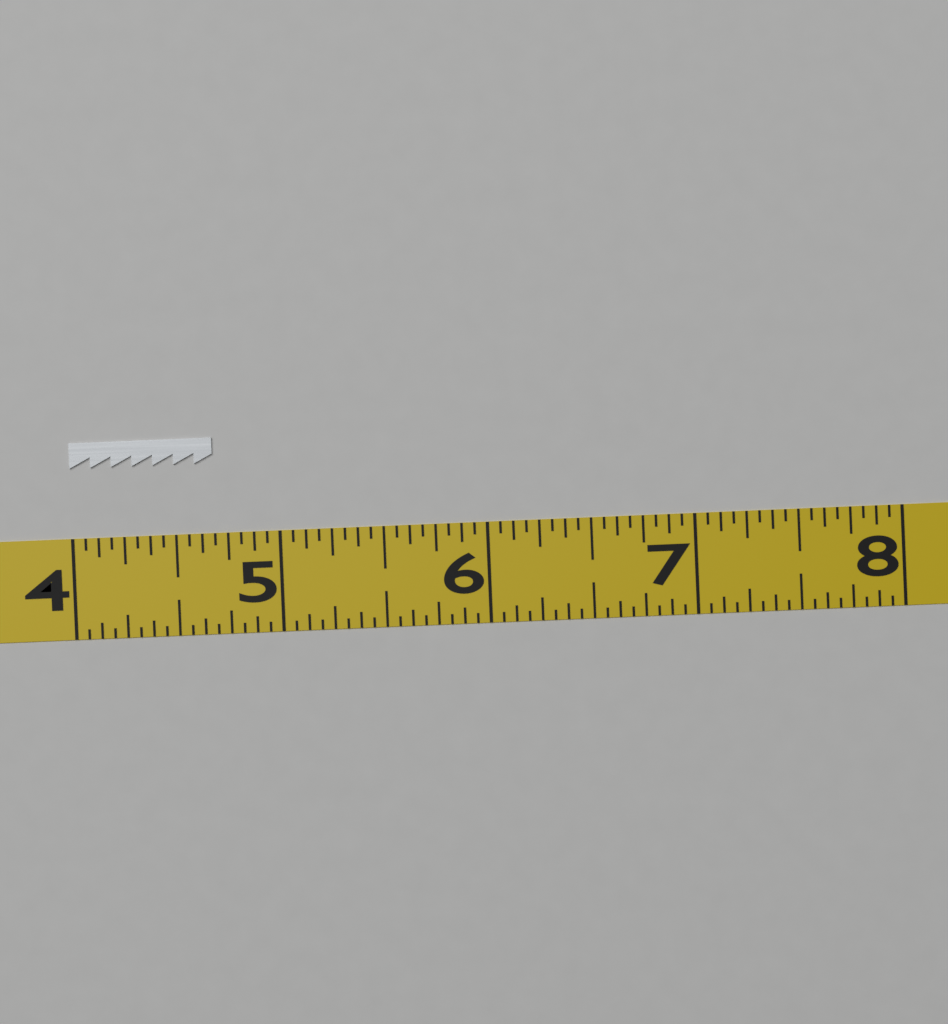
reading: 4.6875 (no unit)
